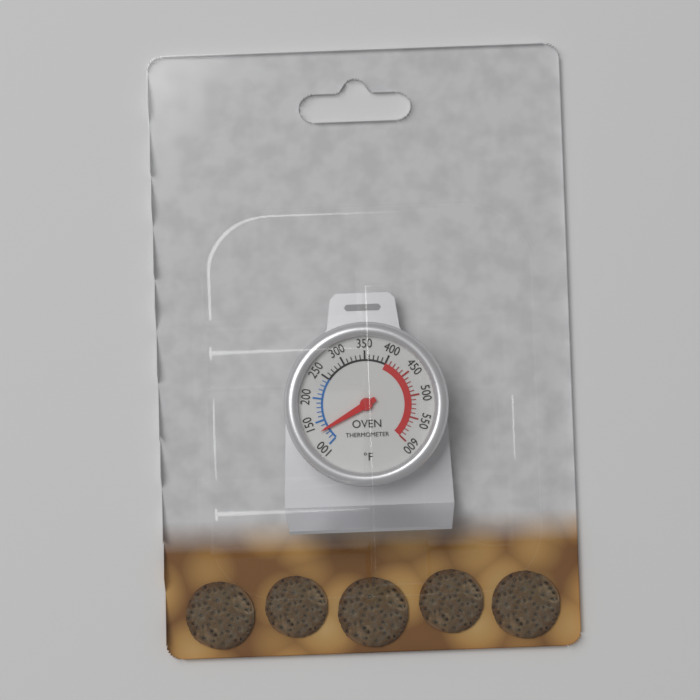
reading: 130 °F
